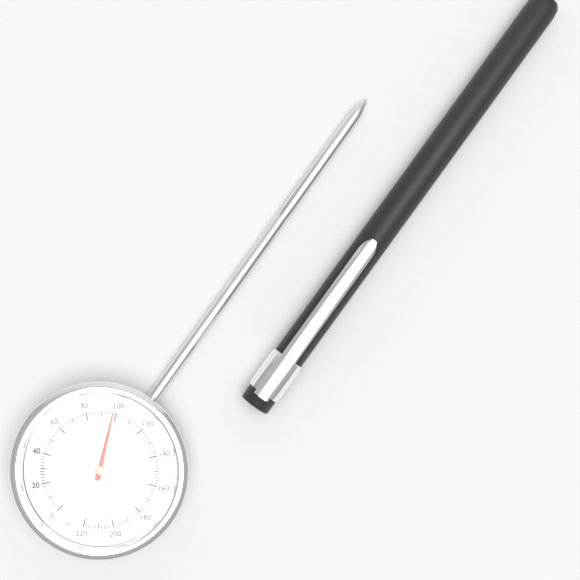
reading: 98 °F
